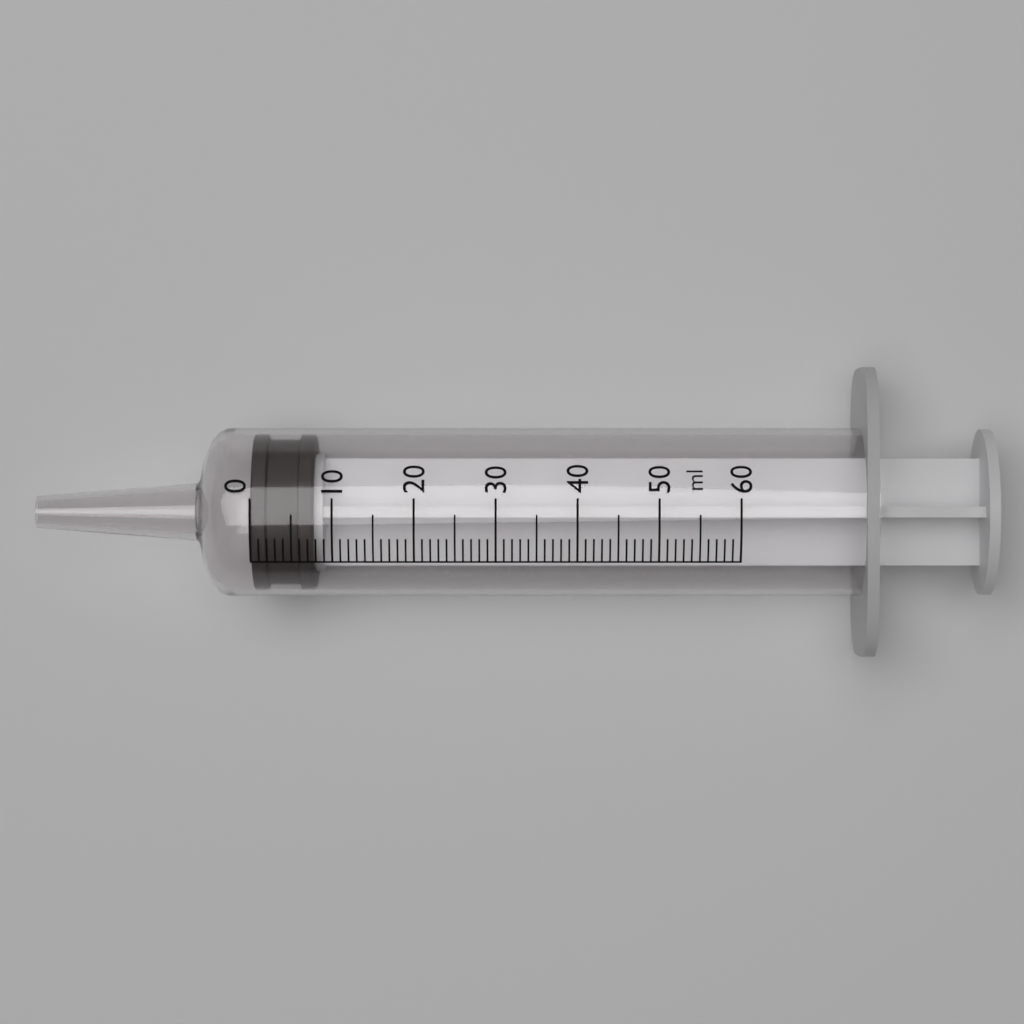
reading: 0 ml
